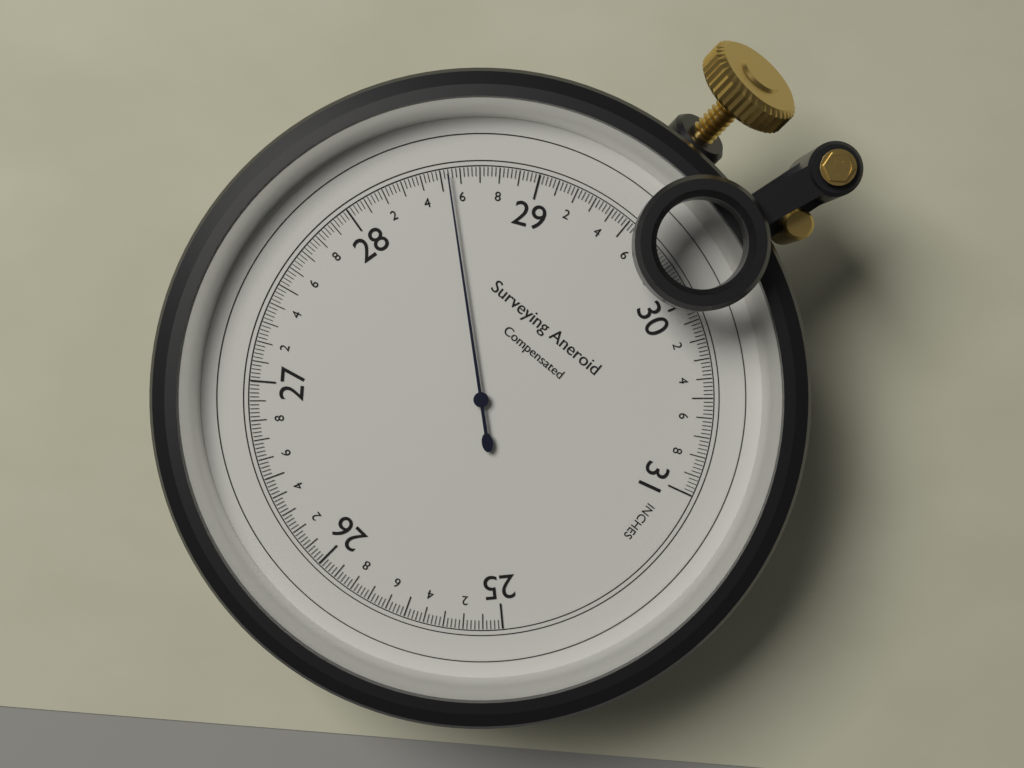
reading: 28.54 inches
